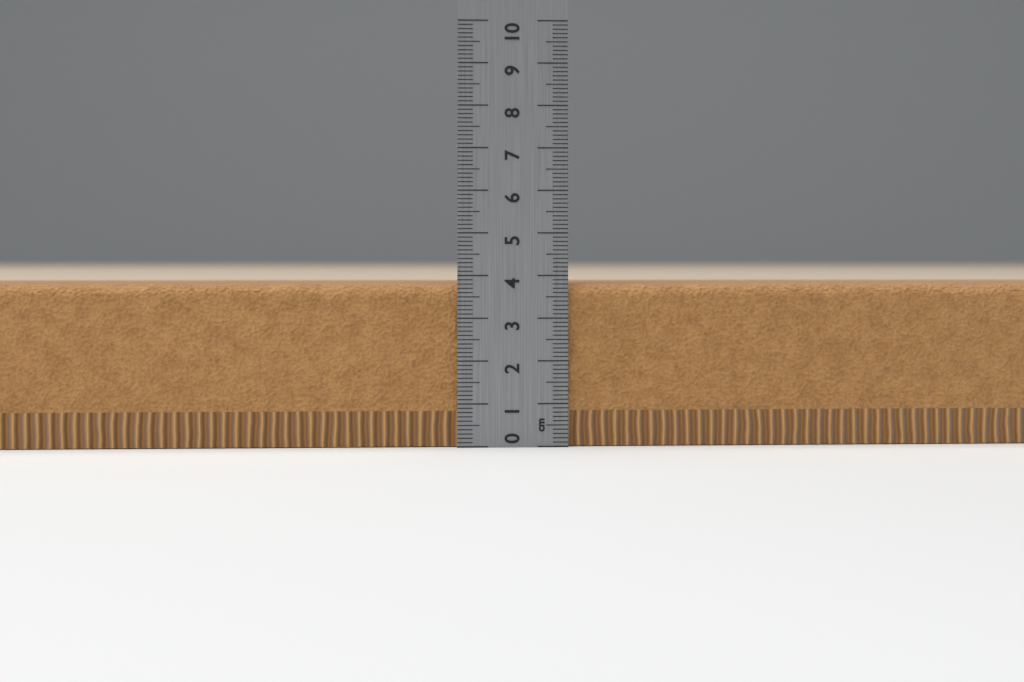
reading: 3.8 cm
